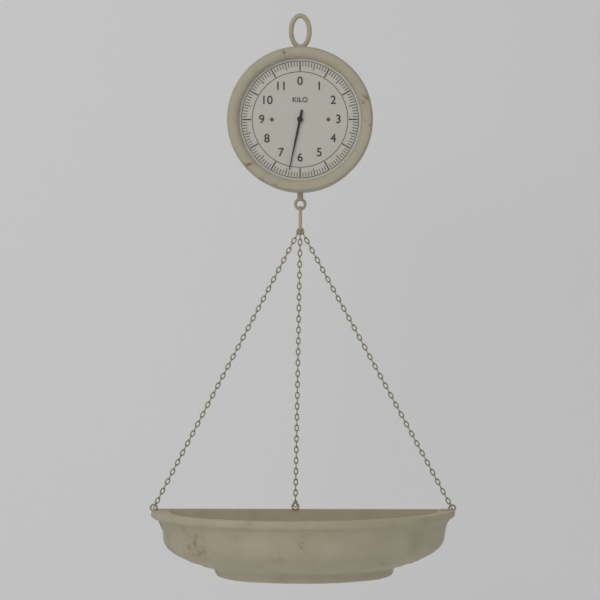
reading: 6.4 kg
